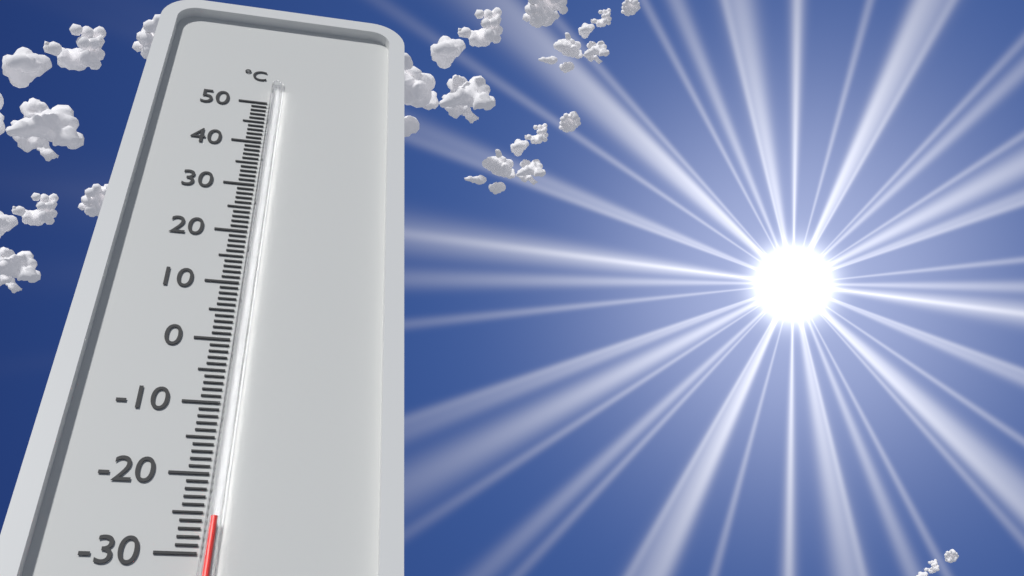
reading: -26 °C
